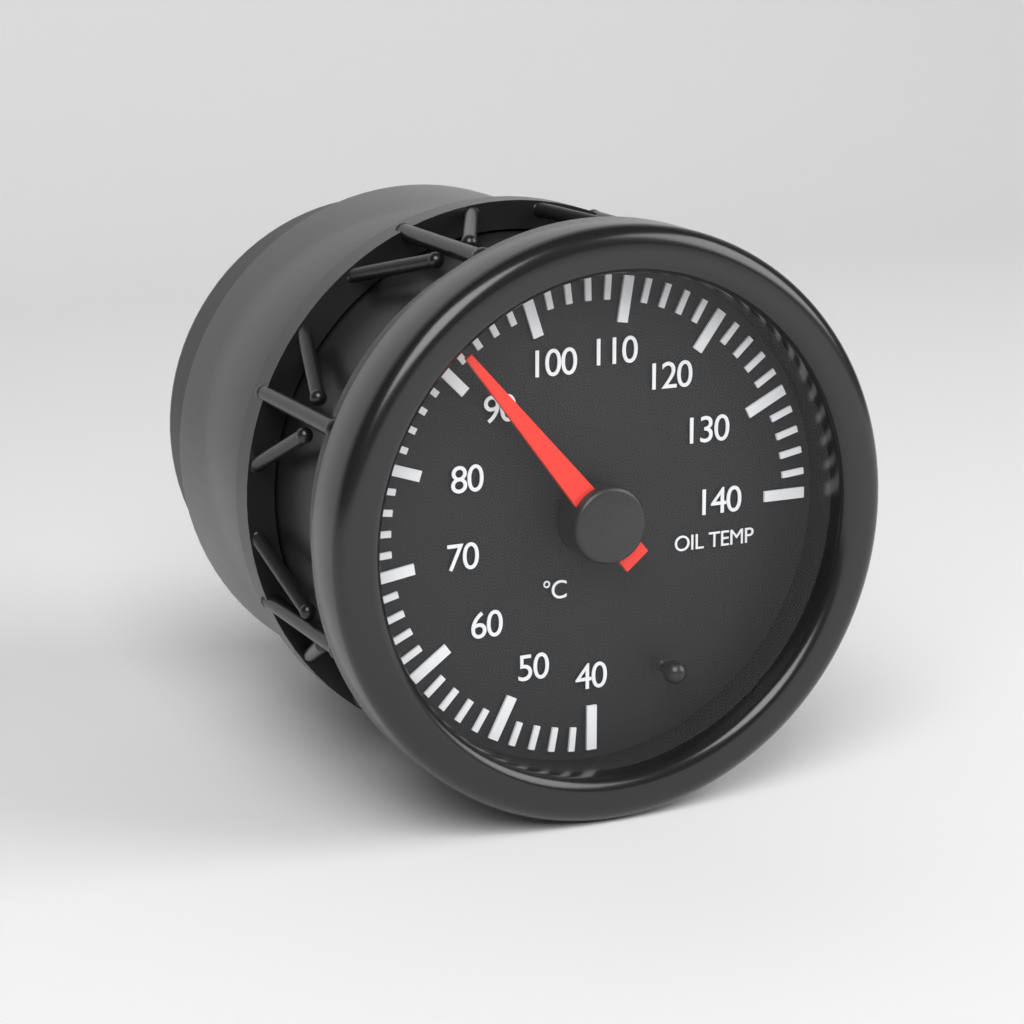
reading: 92 °C
